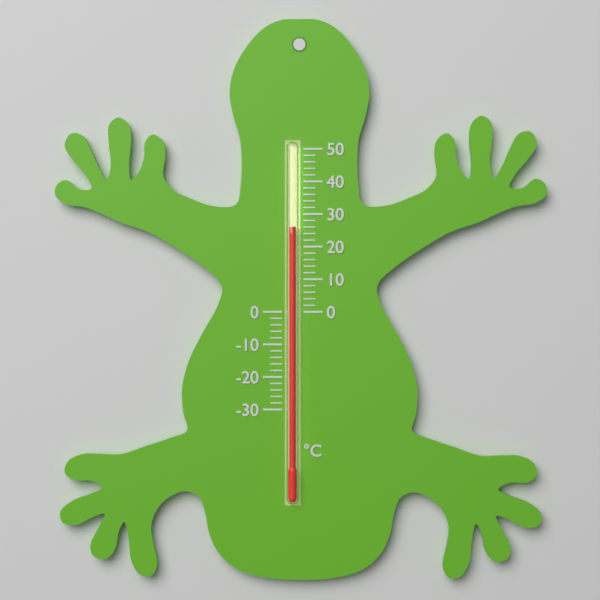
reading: 26 °C
